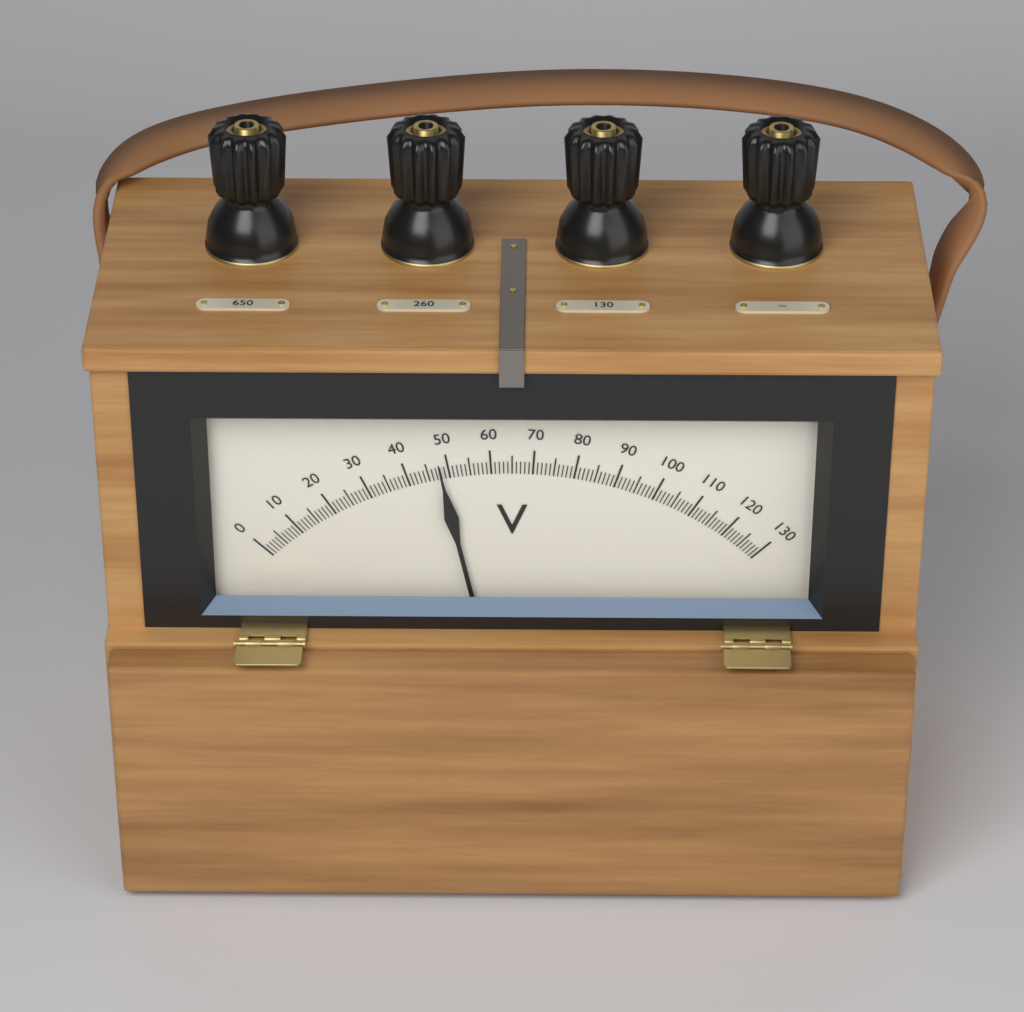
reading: 48 V
